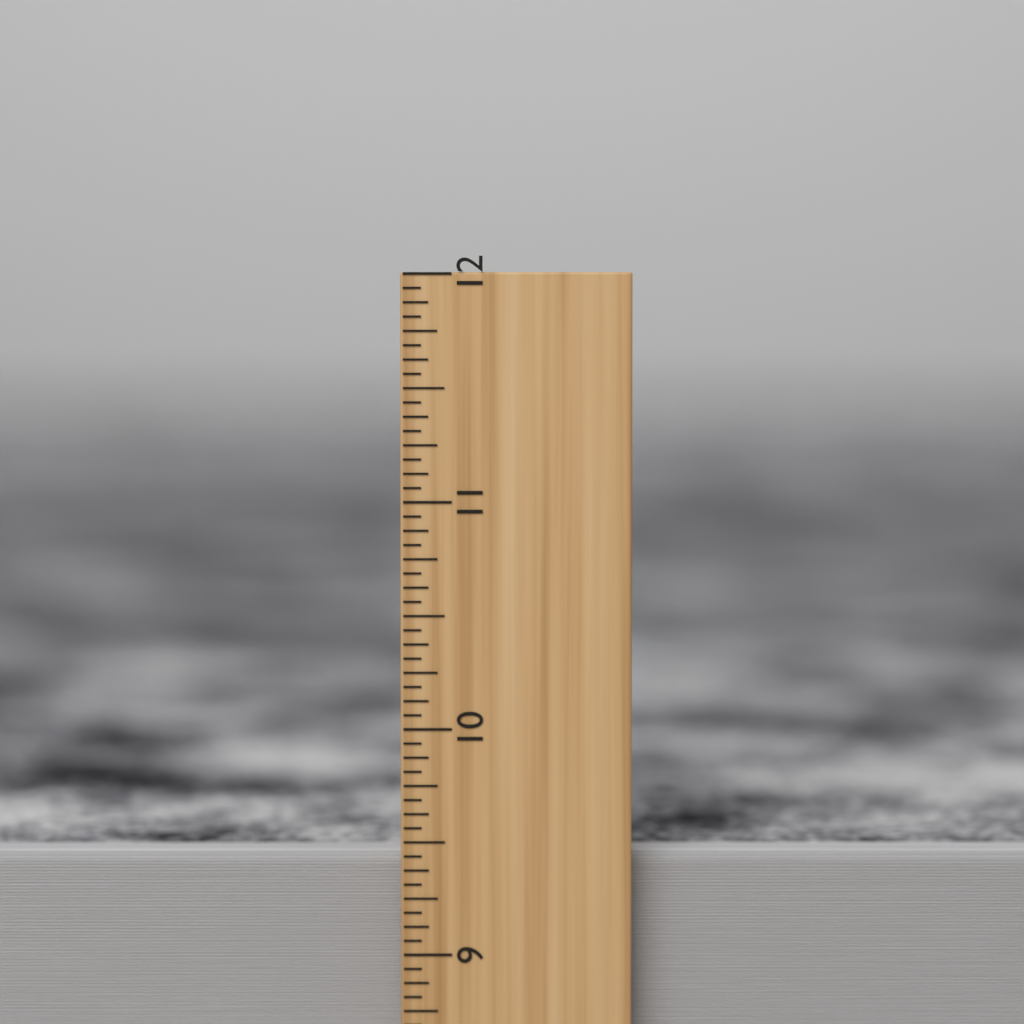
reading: 9.4375 inch
